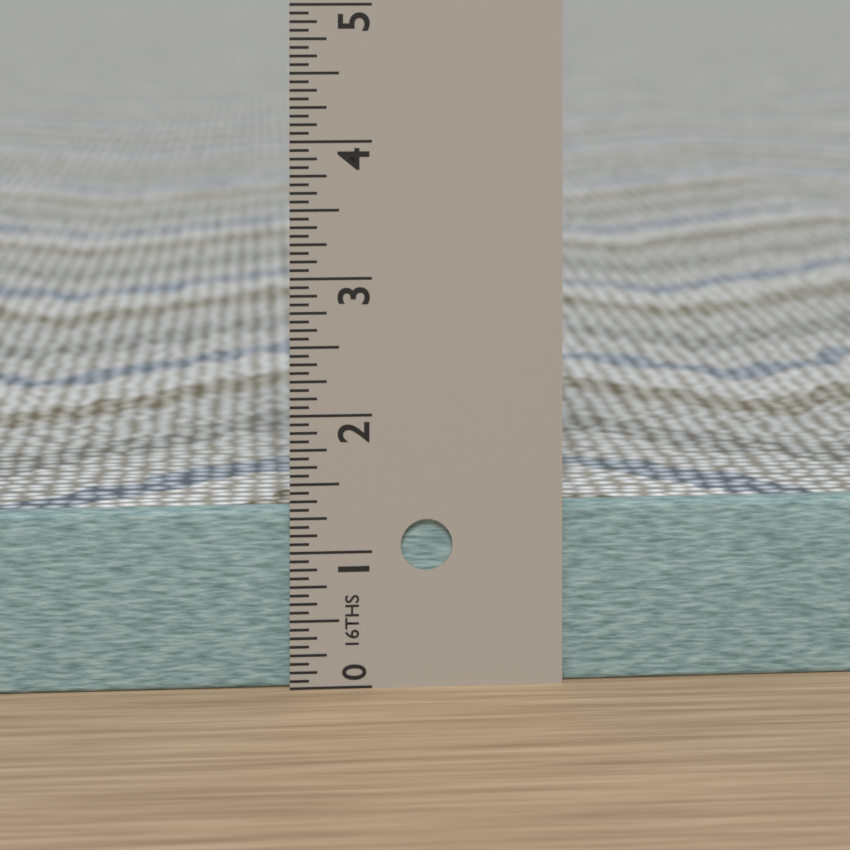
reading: 1.3125 in
